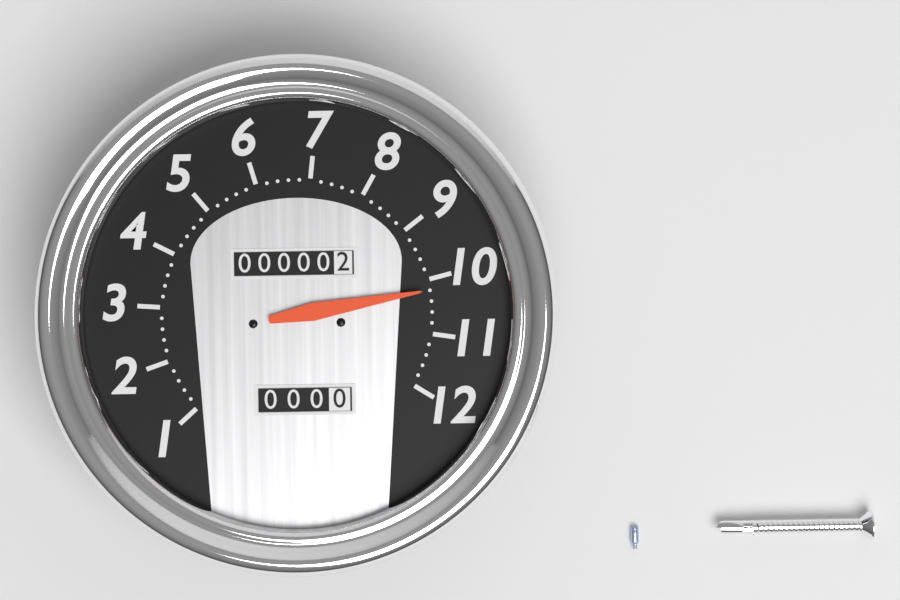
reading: 10.2 (no unit)
